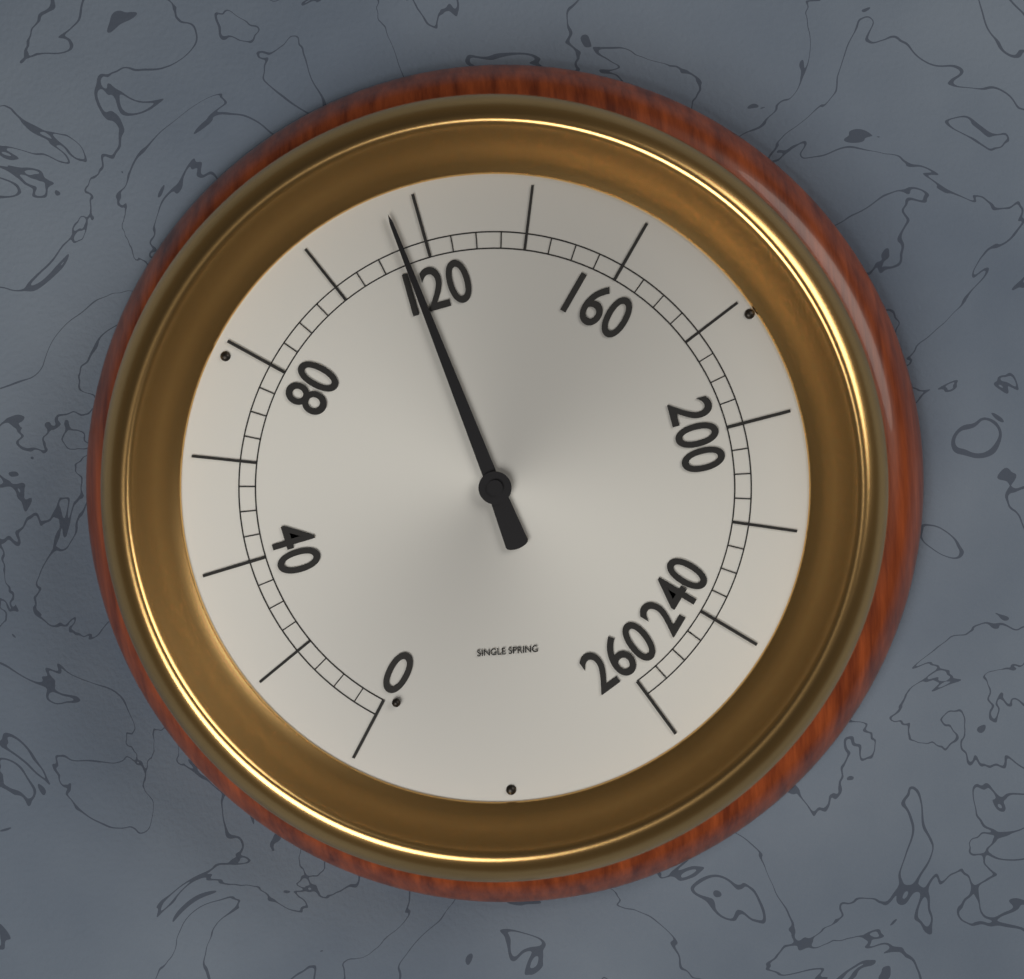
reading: 115 (no unit)
